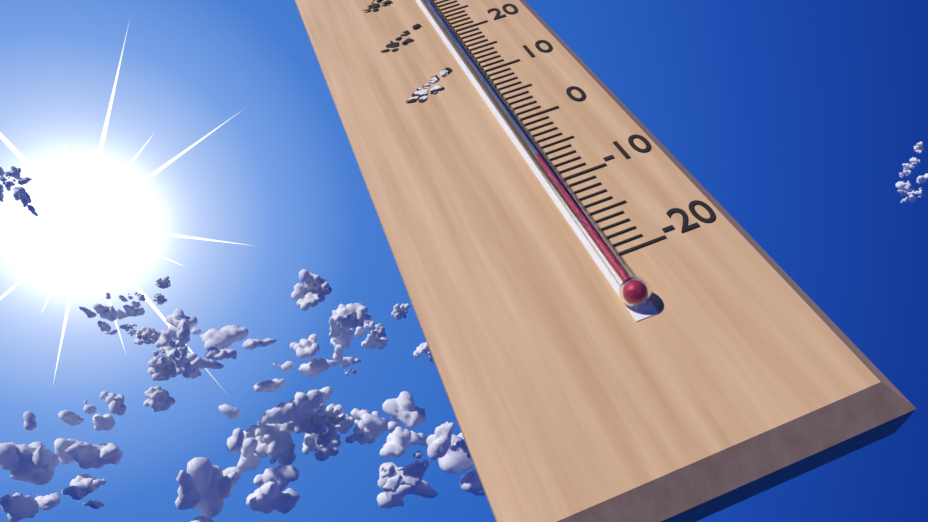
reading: -7 °C
